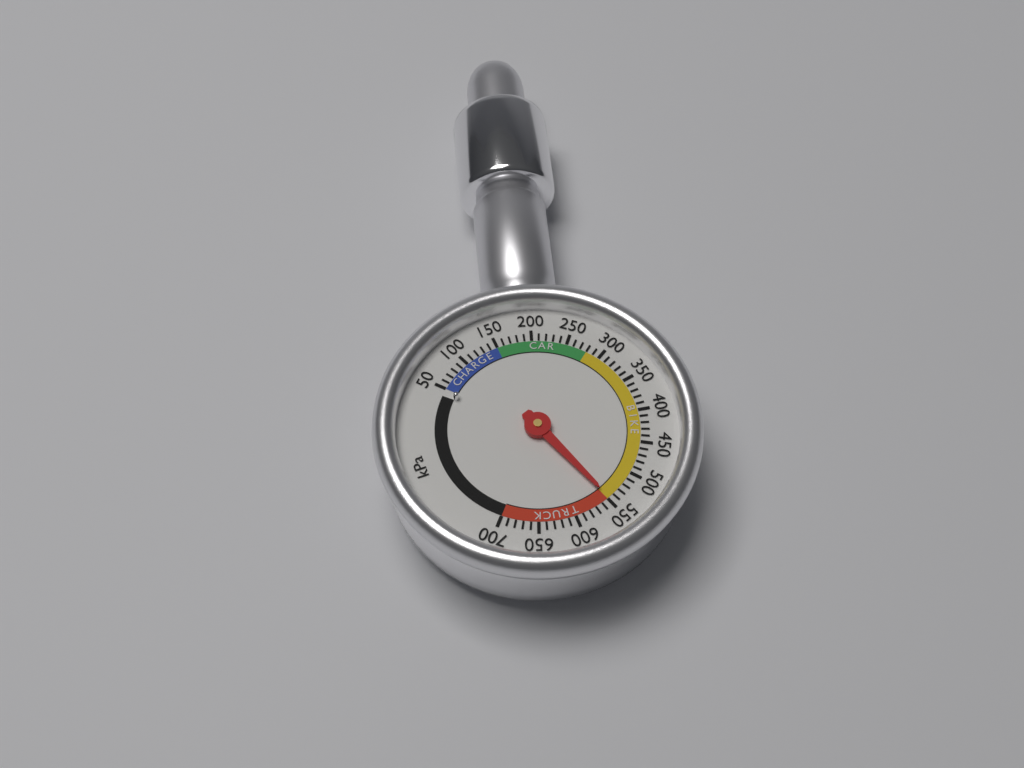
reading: 550 kPa
